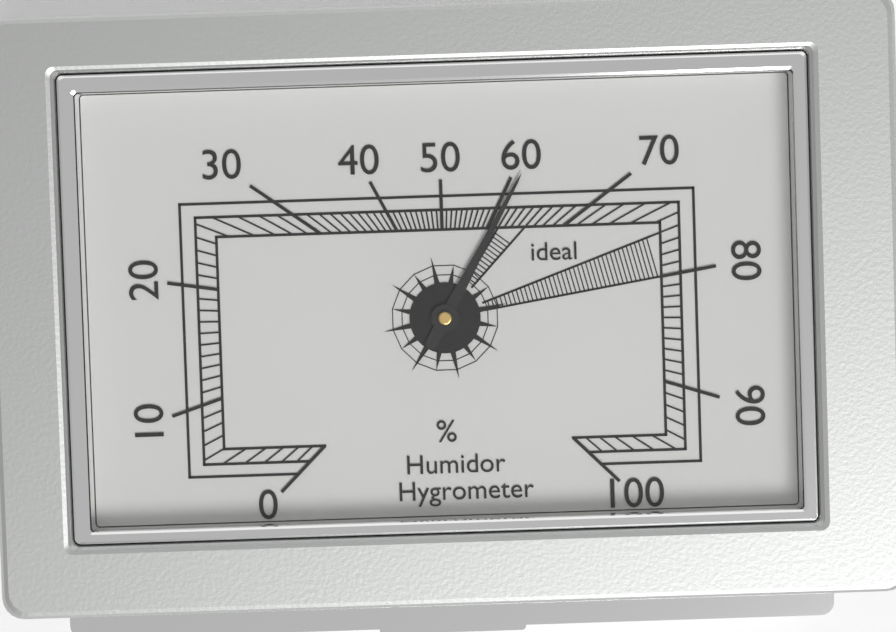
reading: 61 %
